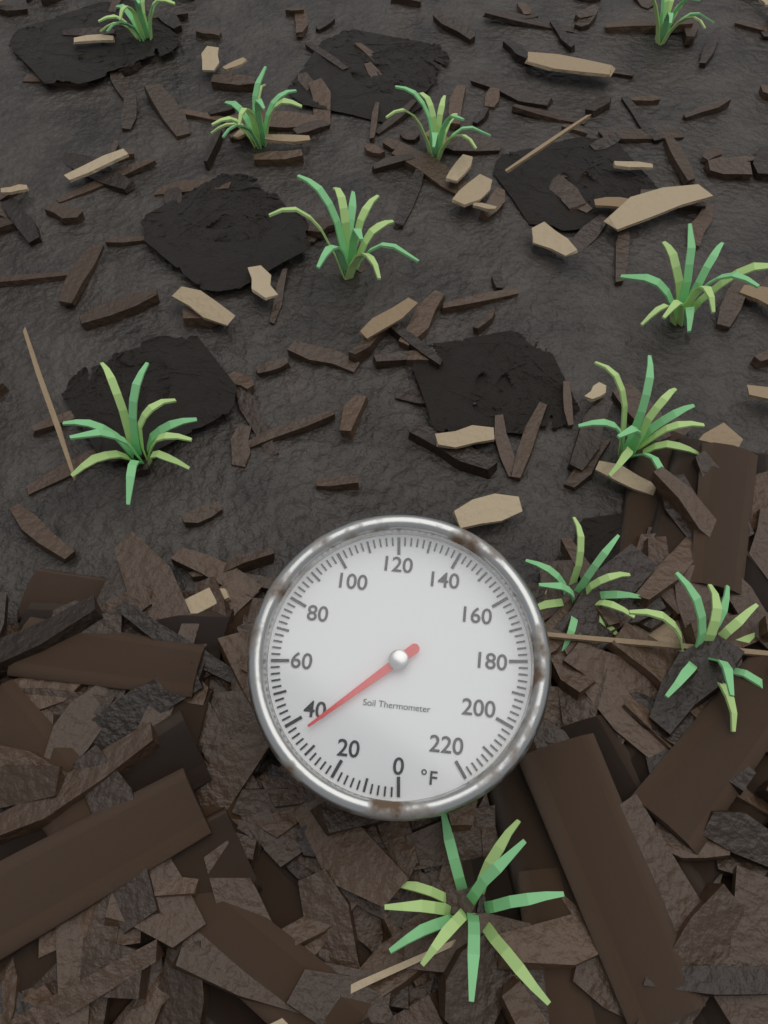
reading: 36 °F
